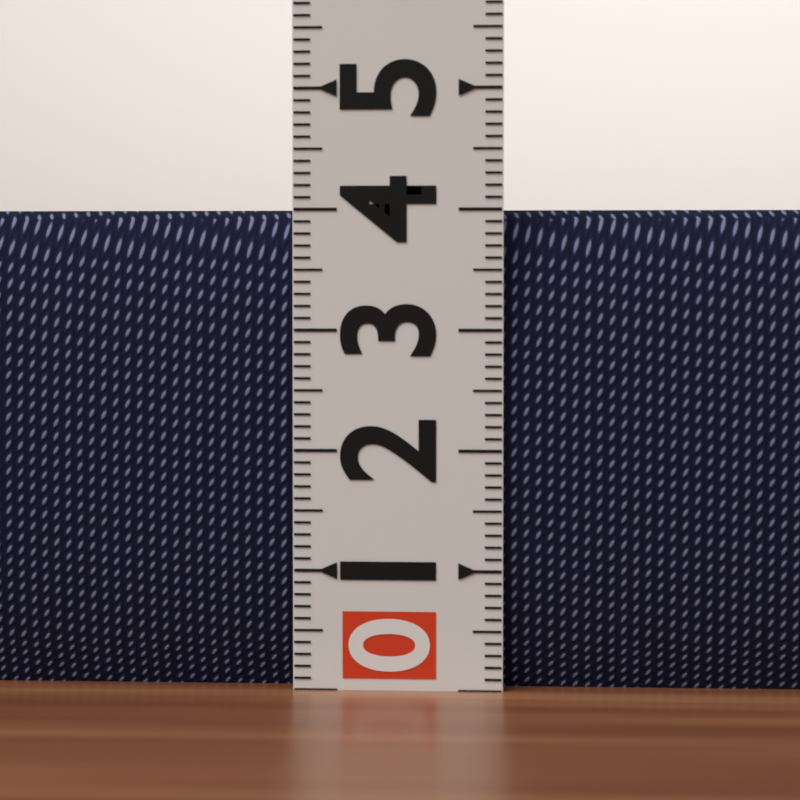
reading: 4.0 (no unit)
